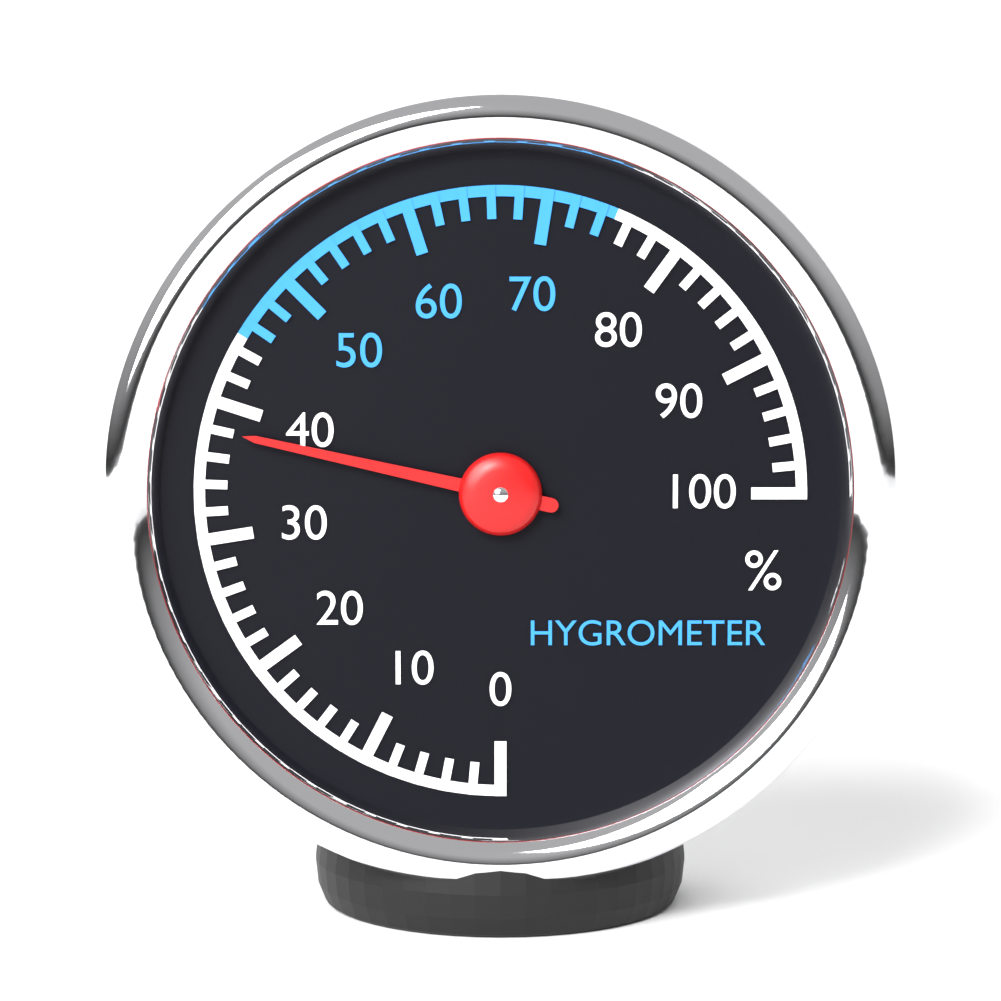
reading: 38 %
